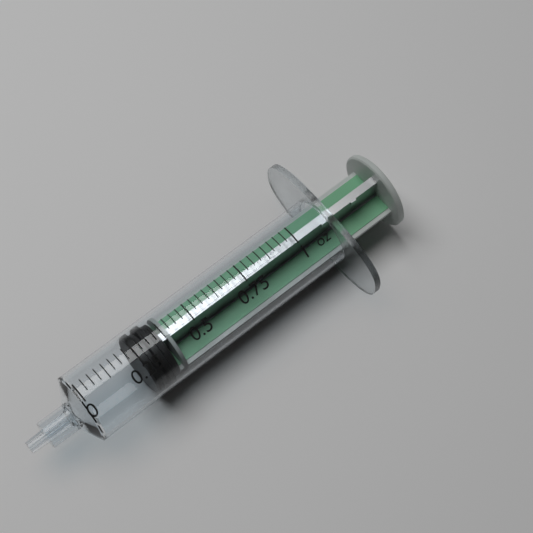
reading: 0.25000 oz
